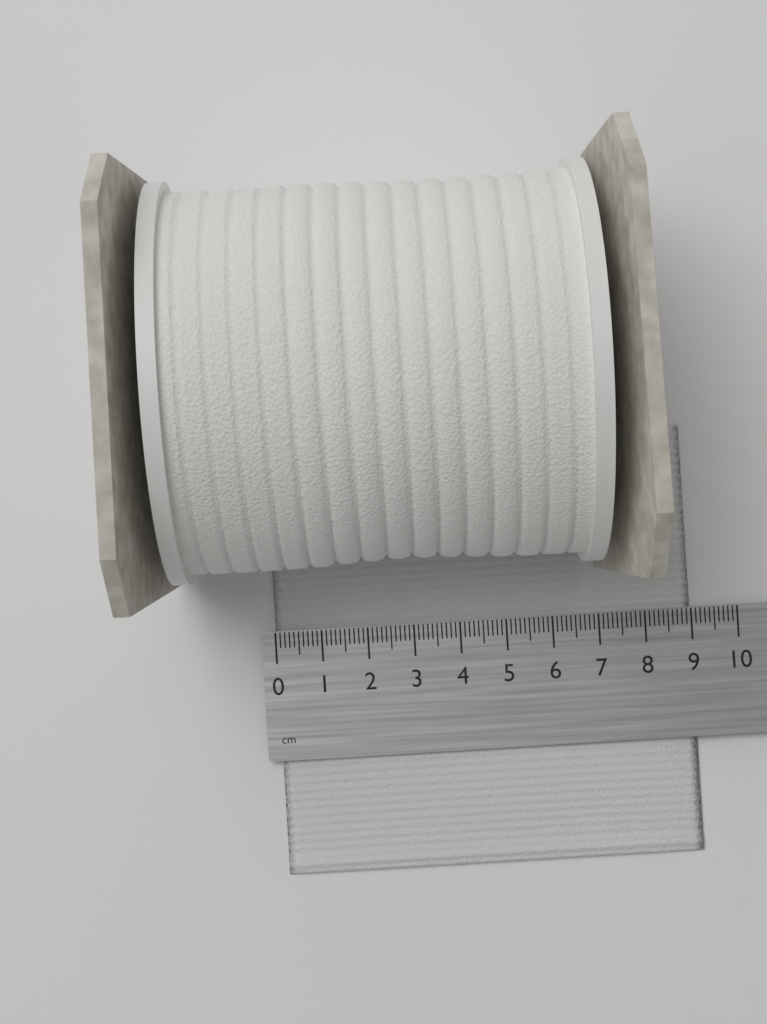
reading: 9.0 cm
